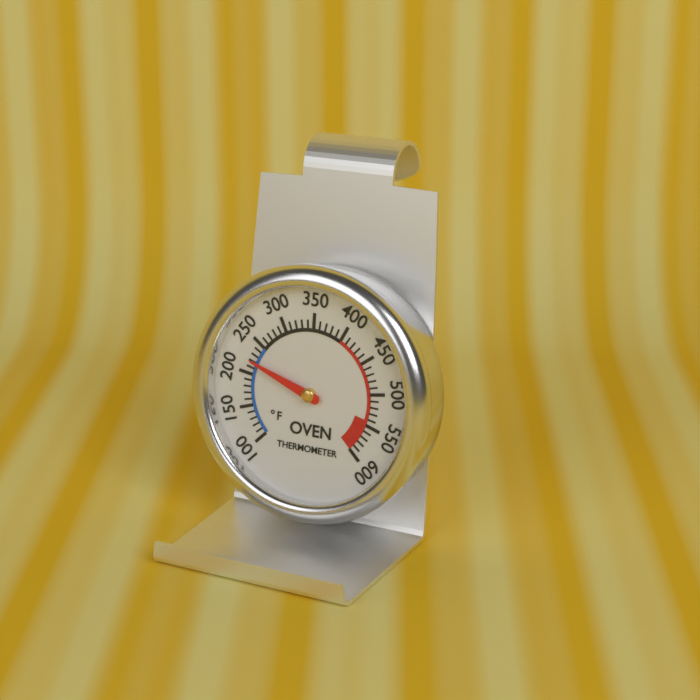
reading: 220 °F
